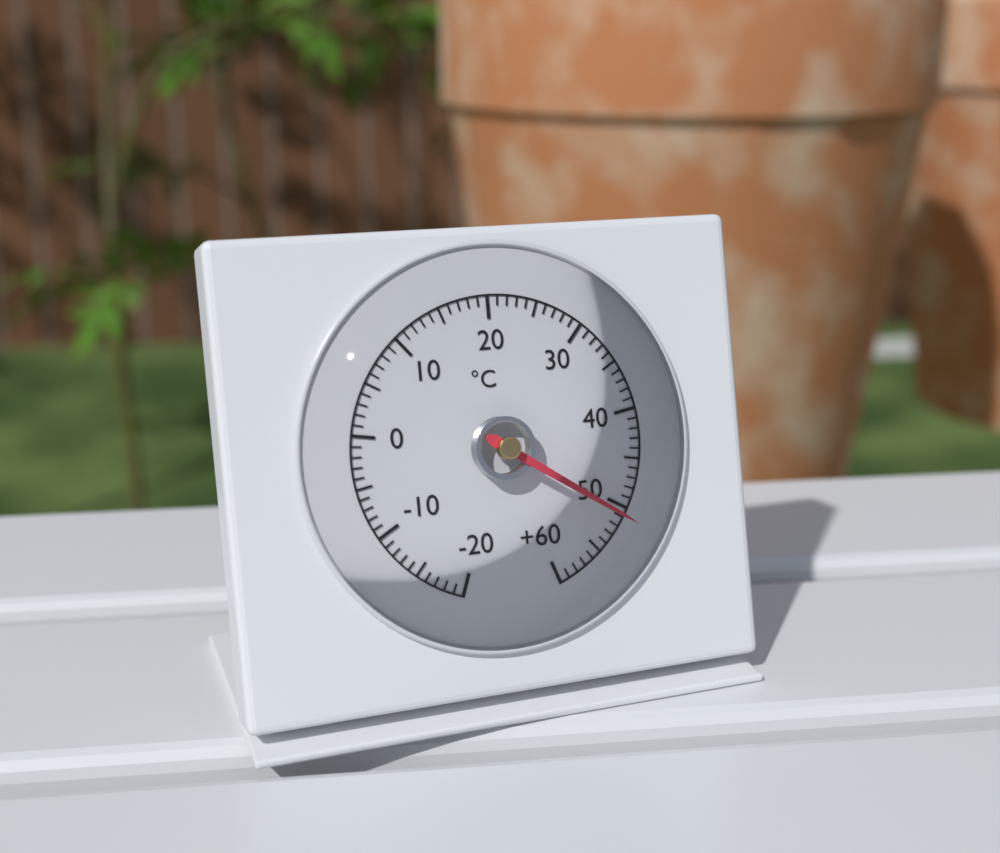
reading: 51 °C
